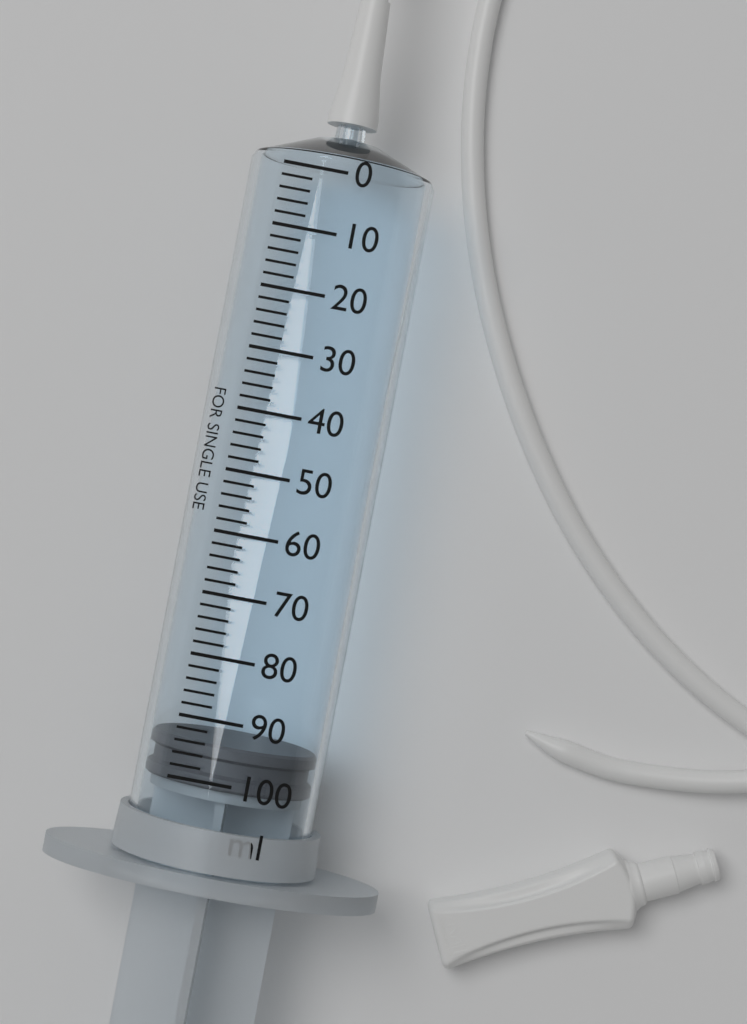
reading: 94 ml
